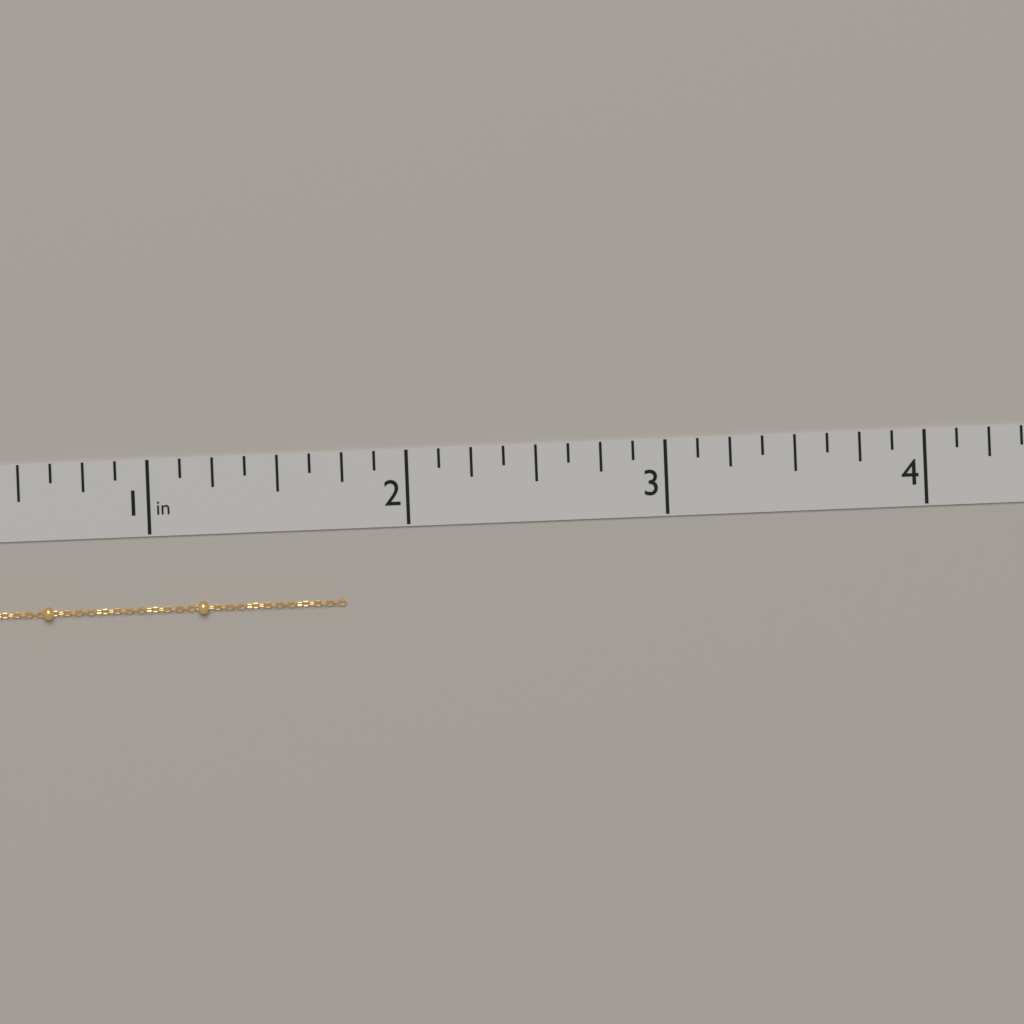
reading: 1.750 in
